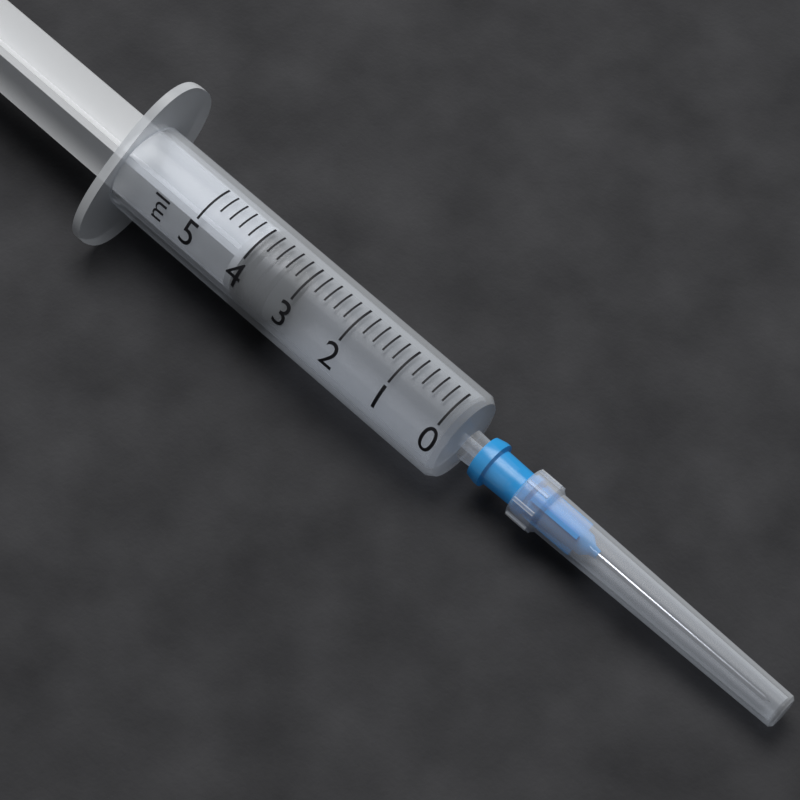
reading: 3.4 ml
